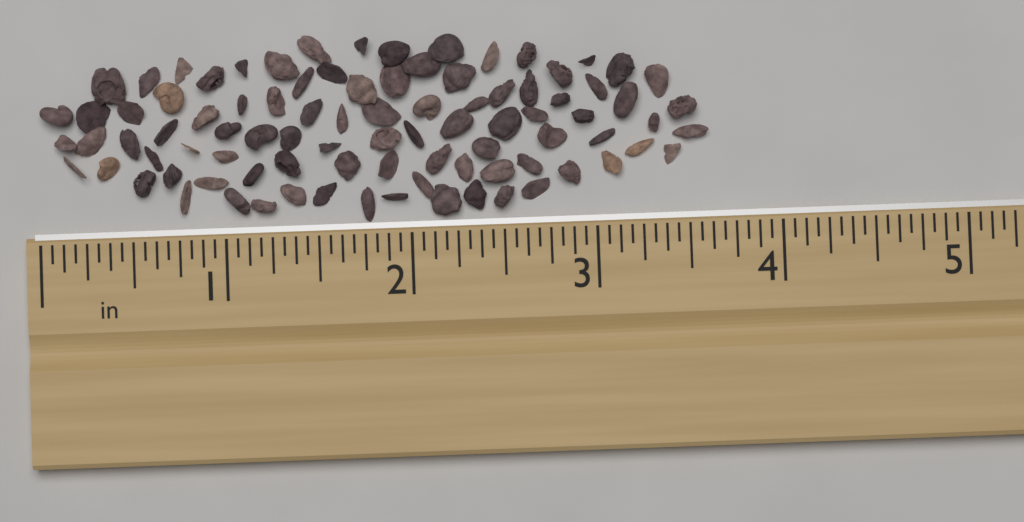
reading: 3.6250 in
